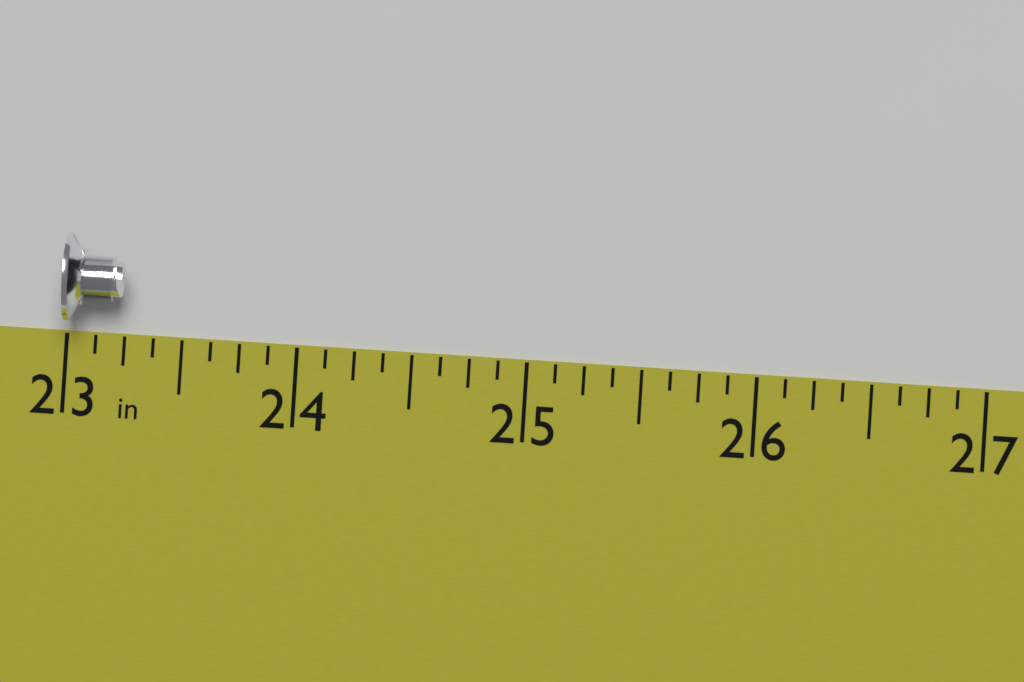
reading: 23.250 in
